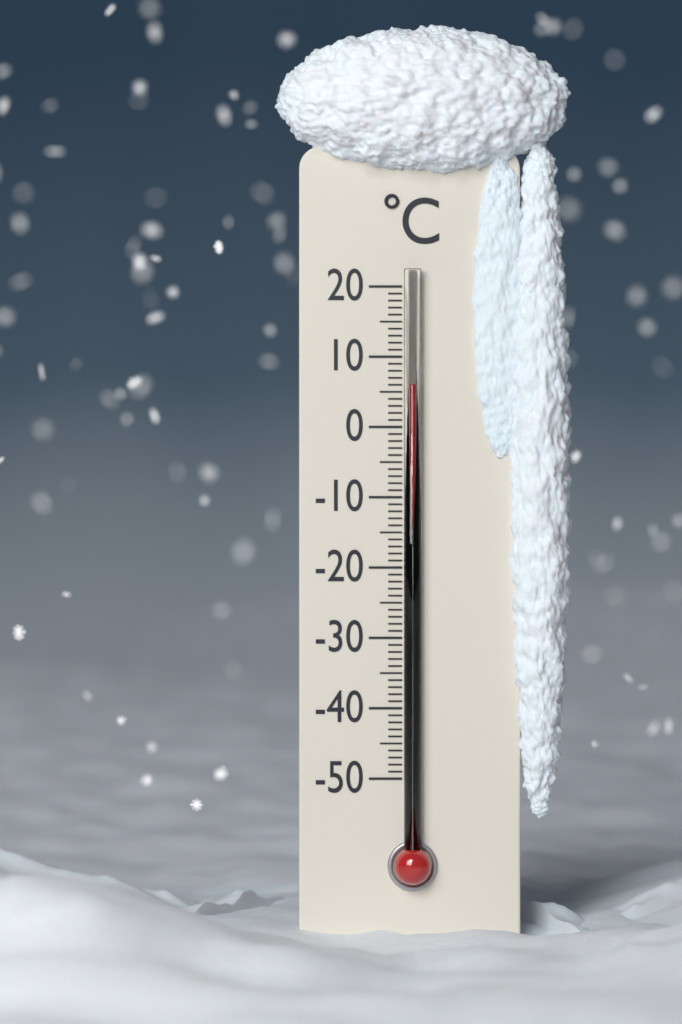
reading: 6 °C
